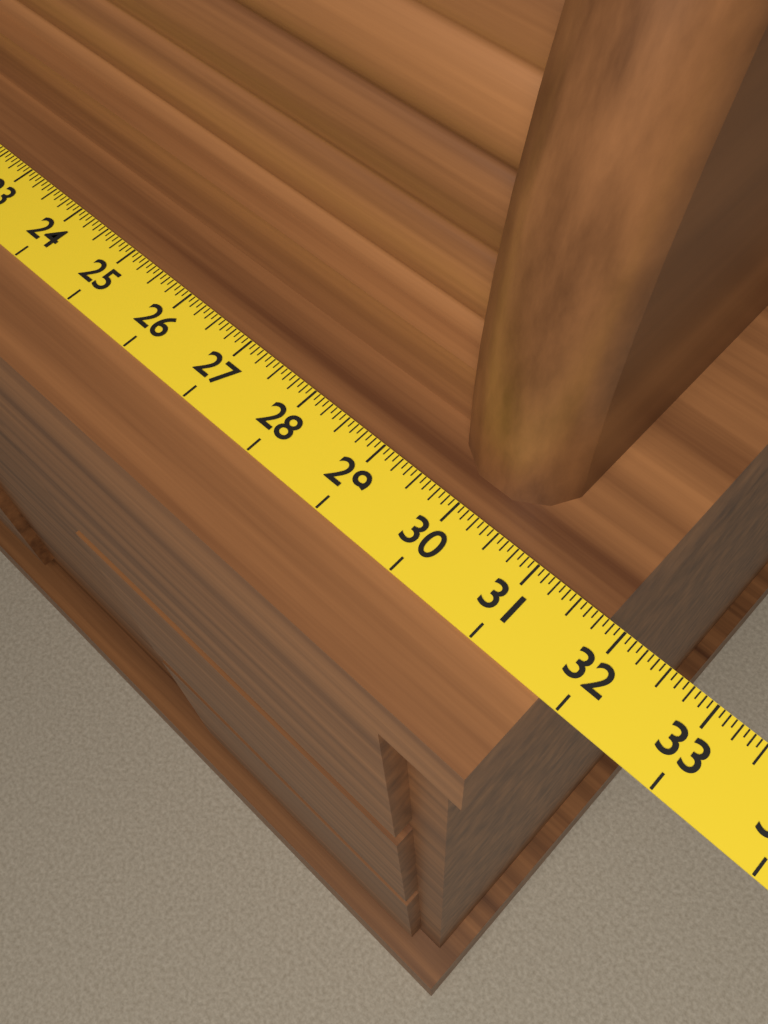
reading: 31.8125 (no unit)
